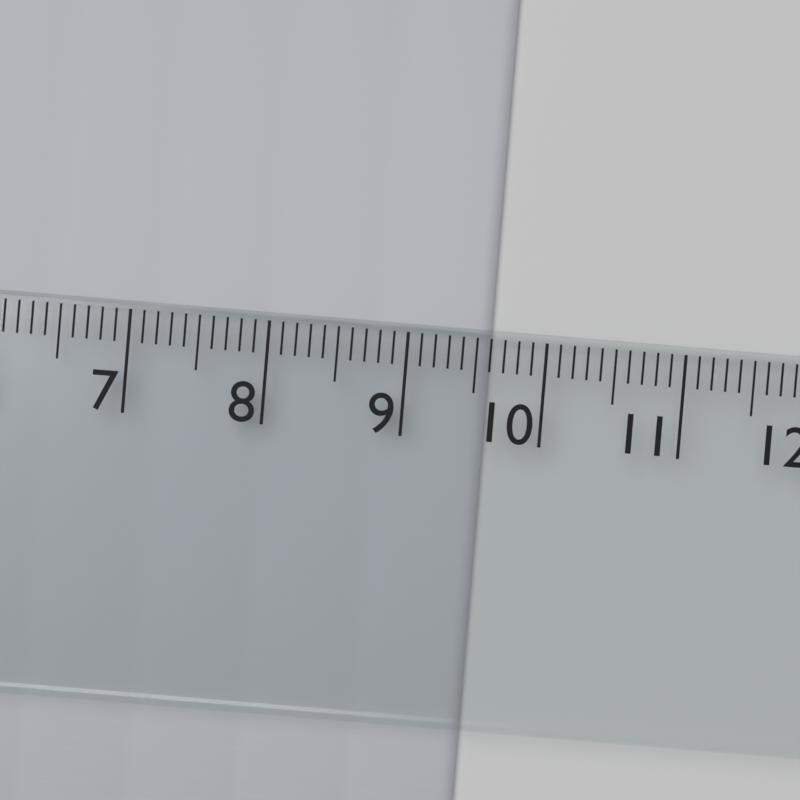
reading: 9.6 cm
